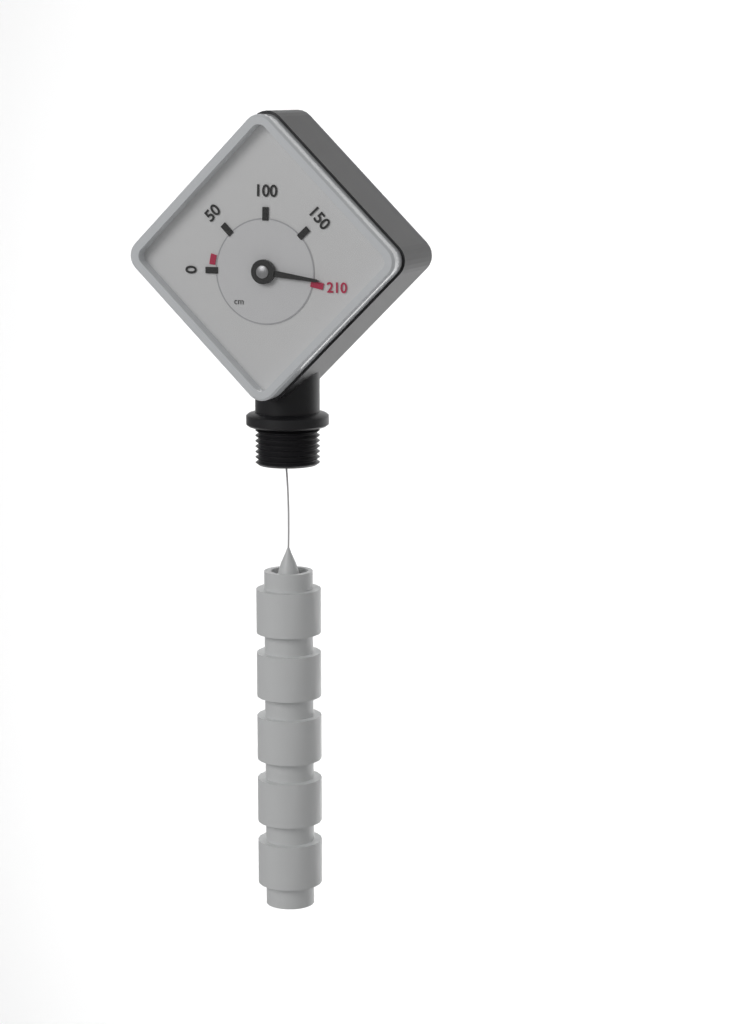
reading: 205 cm
